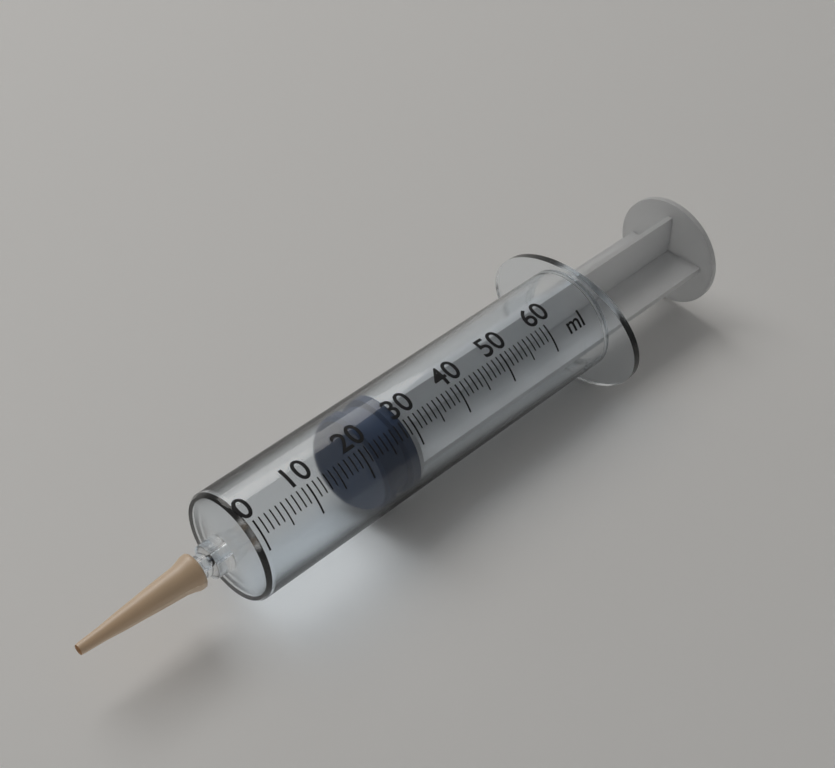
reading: 22 ml
